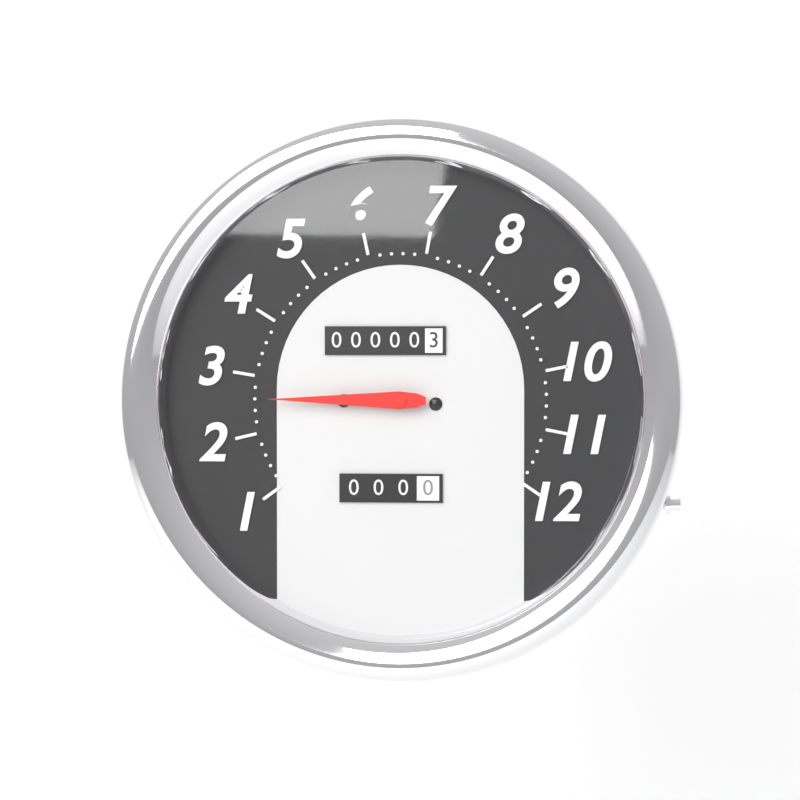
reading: 2.6 (no unit)
